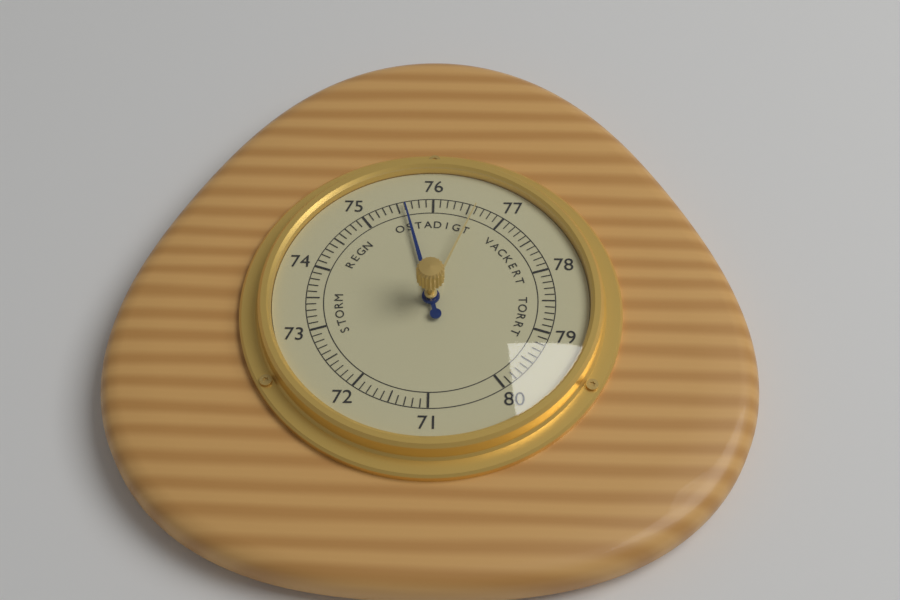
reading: 75.6 (no unit)
